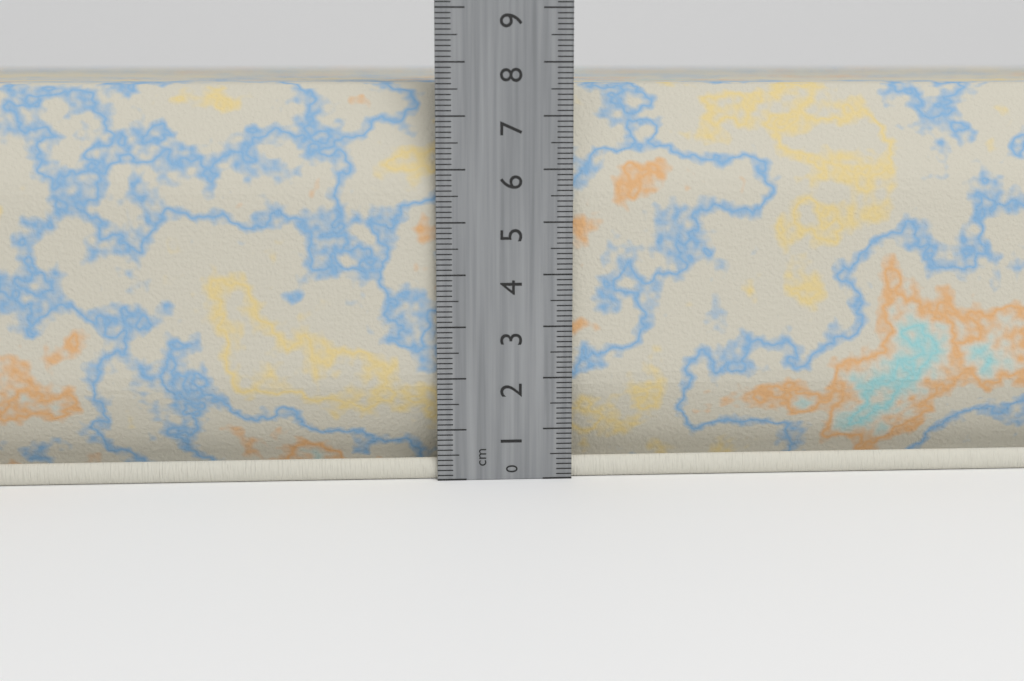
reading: 7.6 cm
